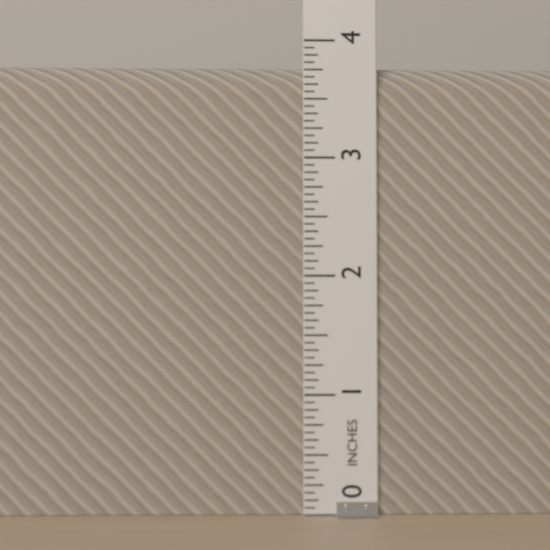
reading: 3.8125 in
